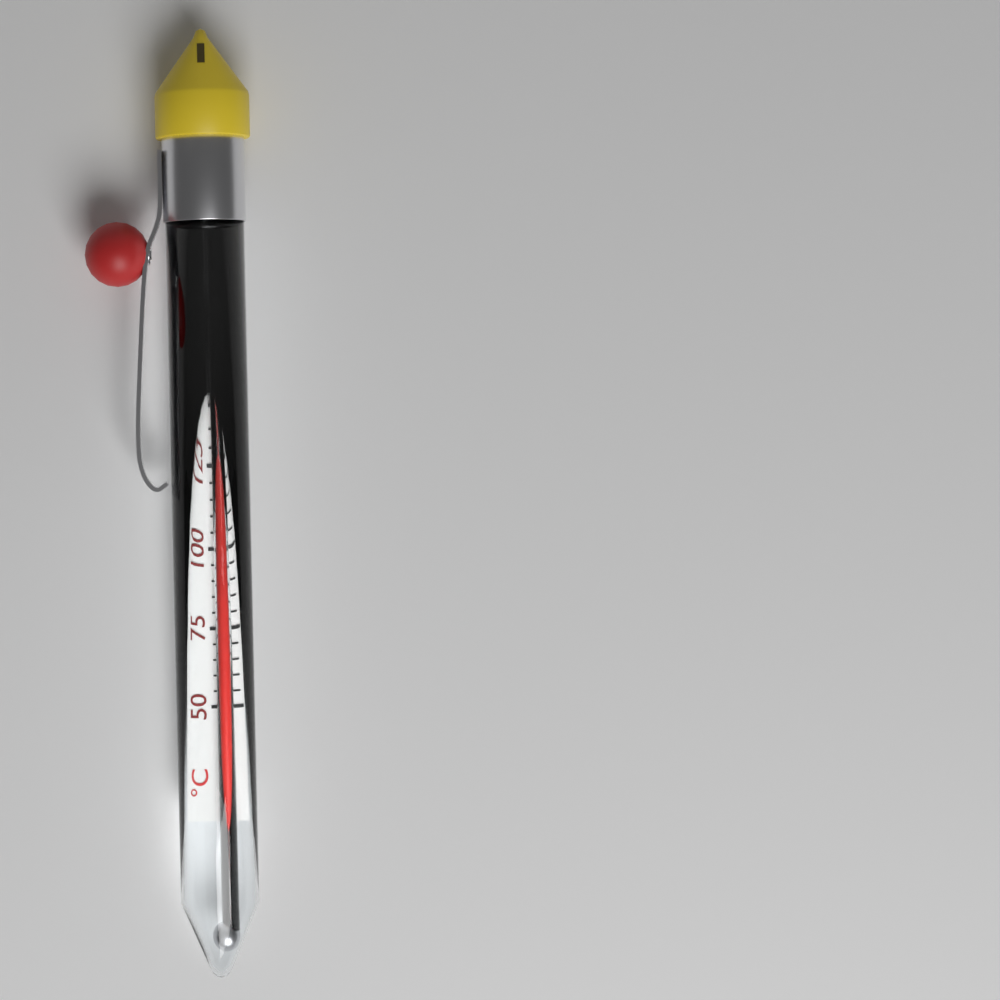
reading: 145 °C
